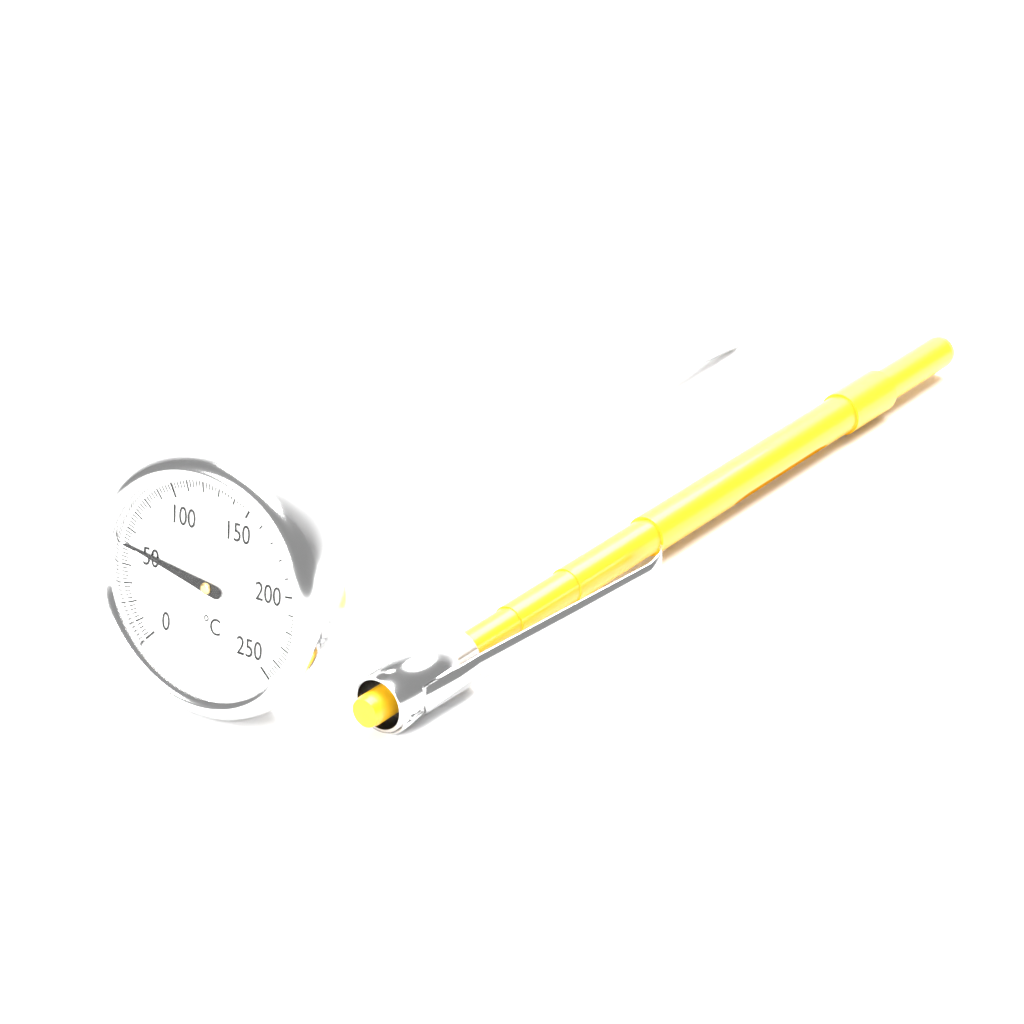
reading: 52 °C
